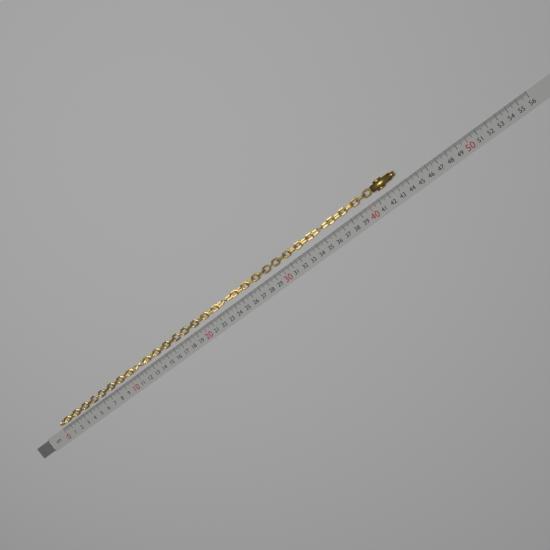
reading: 43.5 cm
